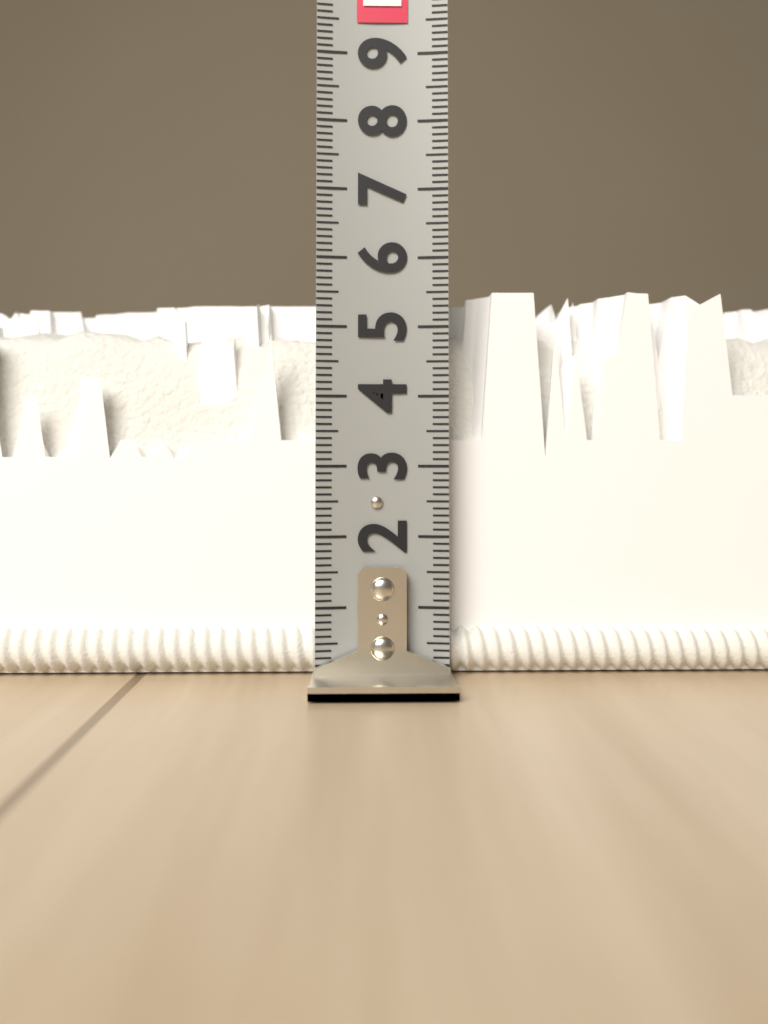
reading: 5.6 (no unit)
